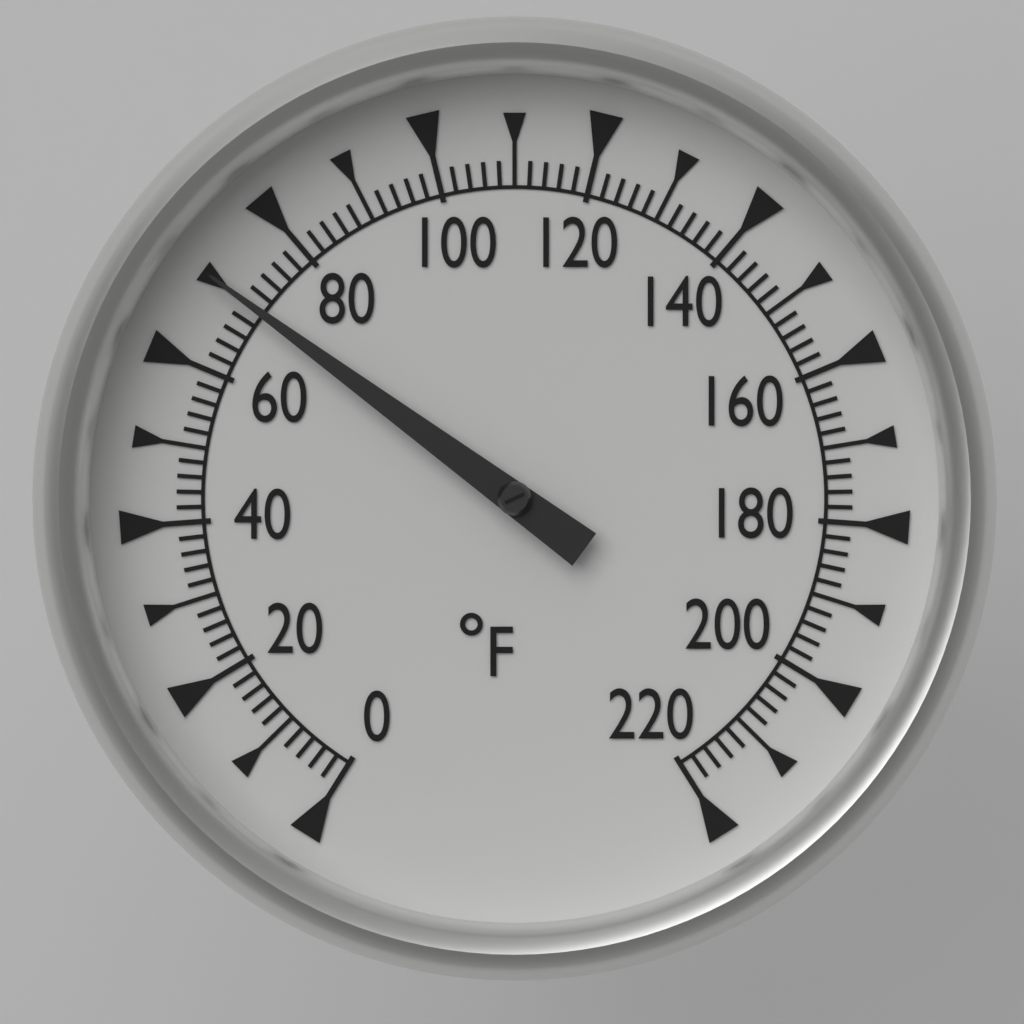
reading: 70 °F
